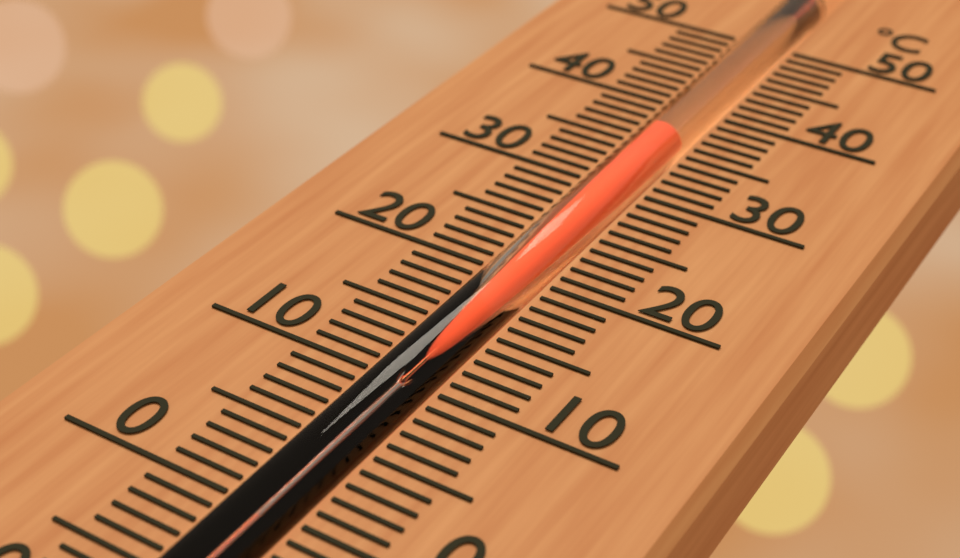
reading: 36 °C
